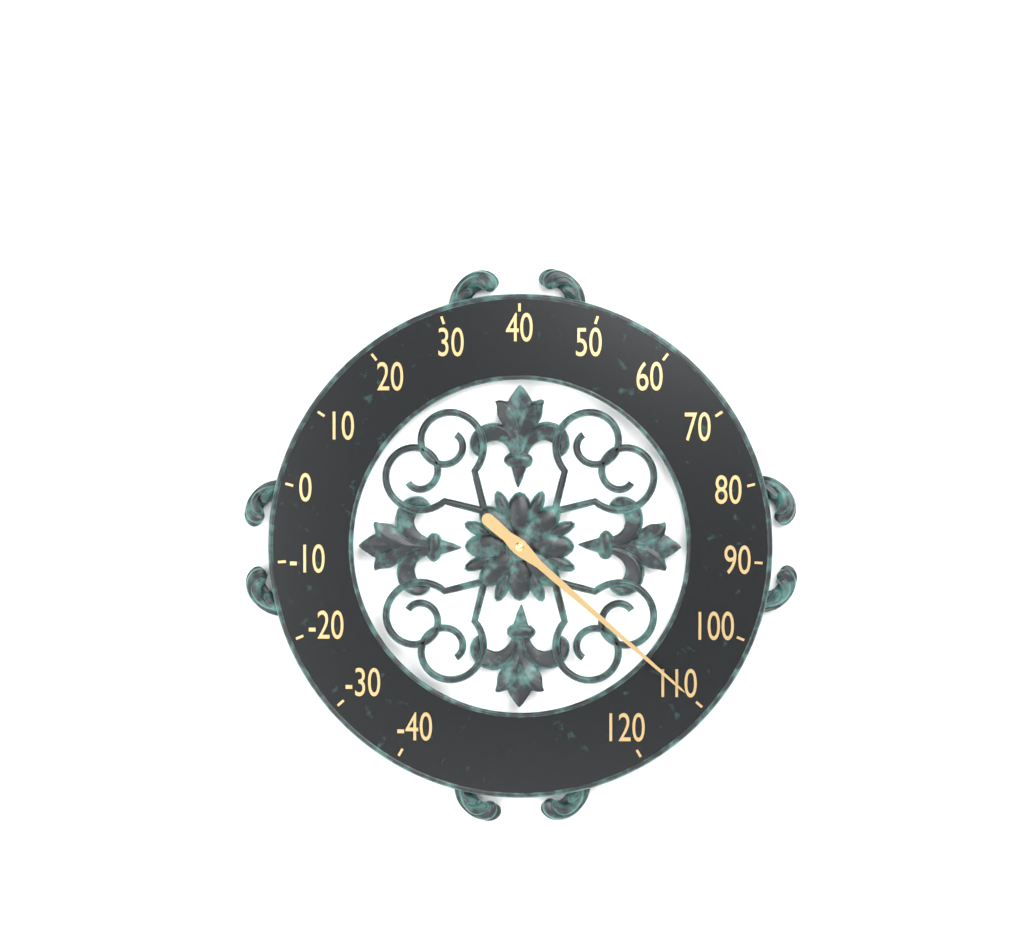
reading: 110 (no unit)
